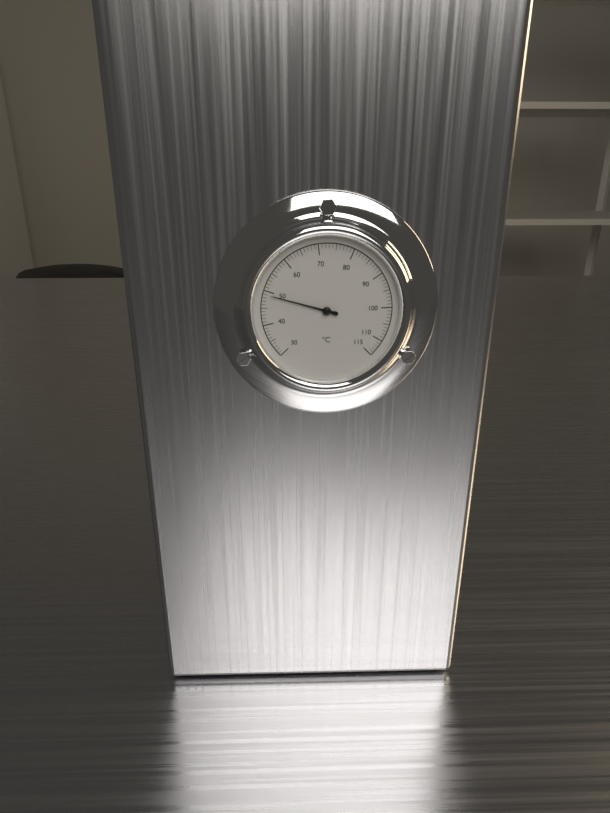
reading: 49 °C
